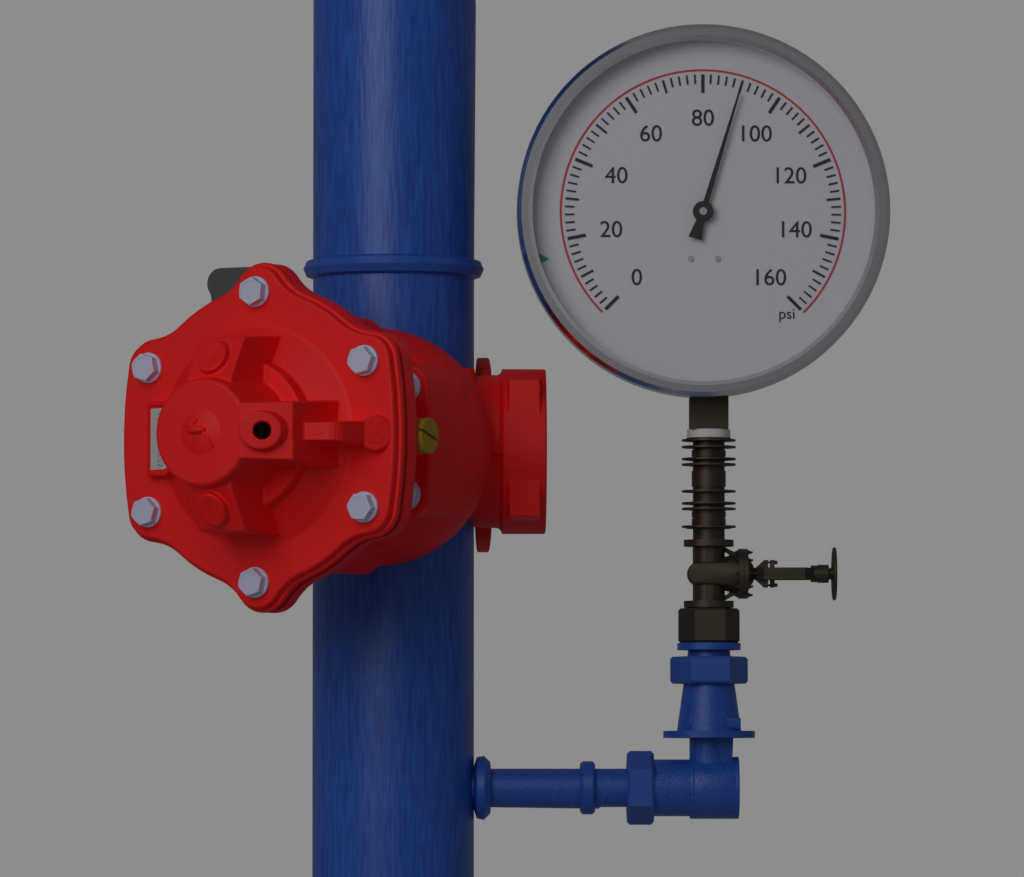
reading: 90 psi
